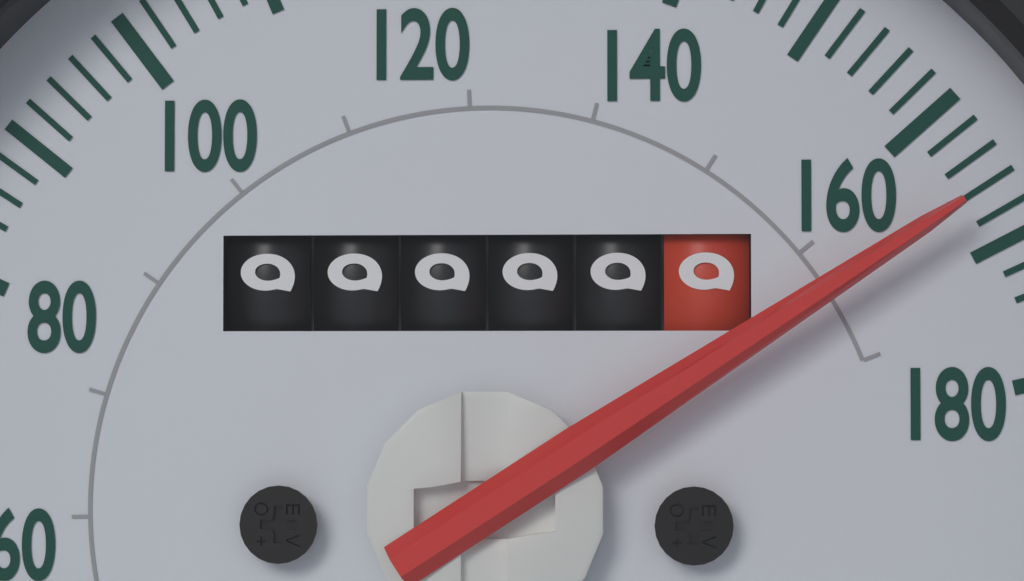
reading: 166 mph
